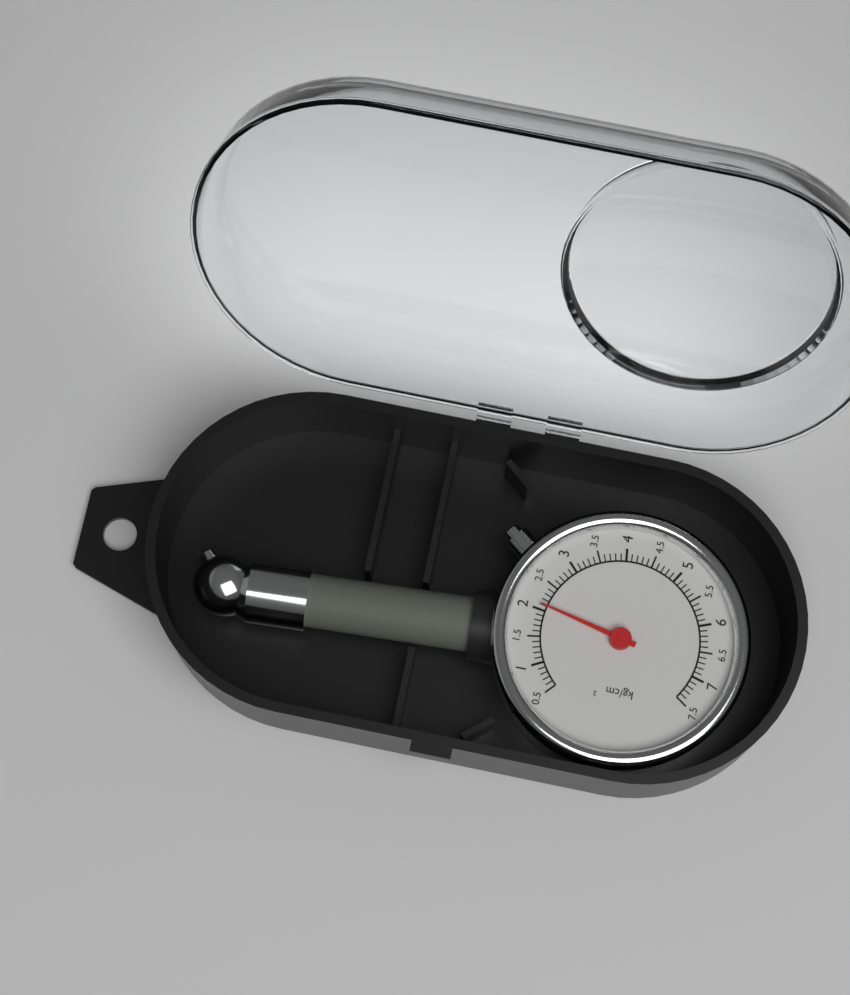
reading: 2.1 kg/cm²
